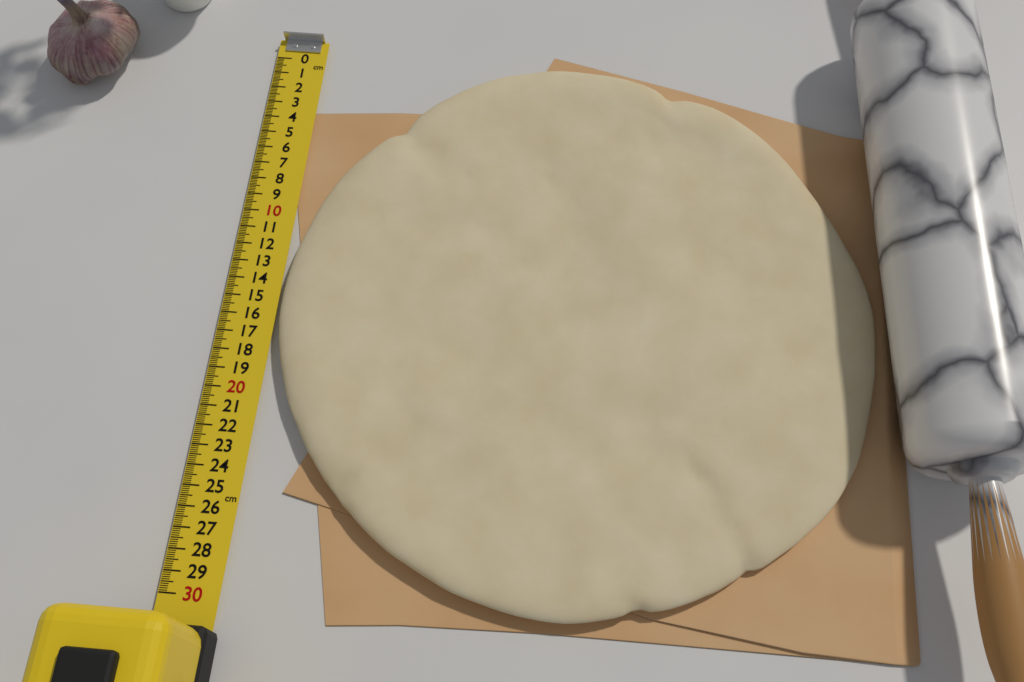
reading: 29.9 cm
